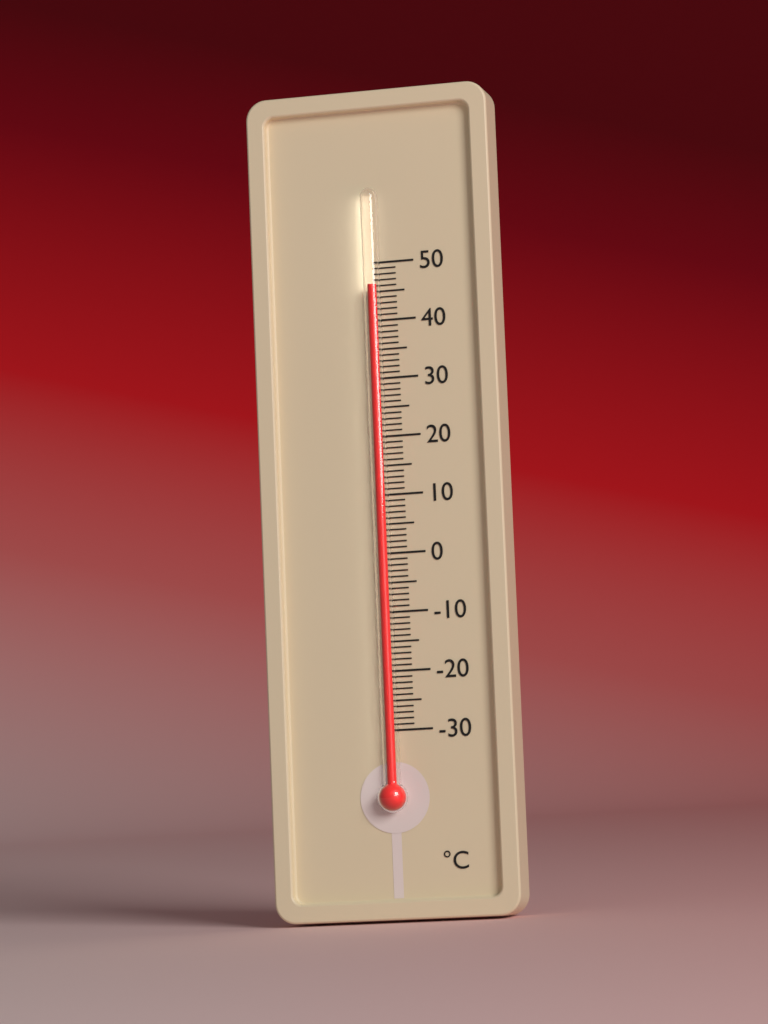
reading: 46 °C
